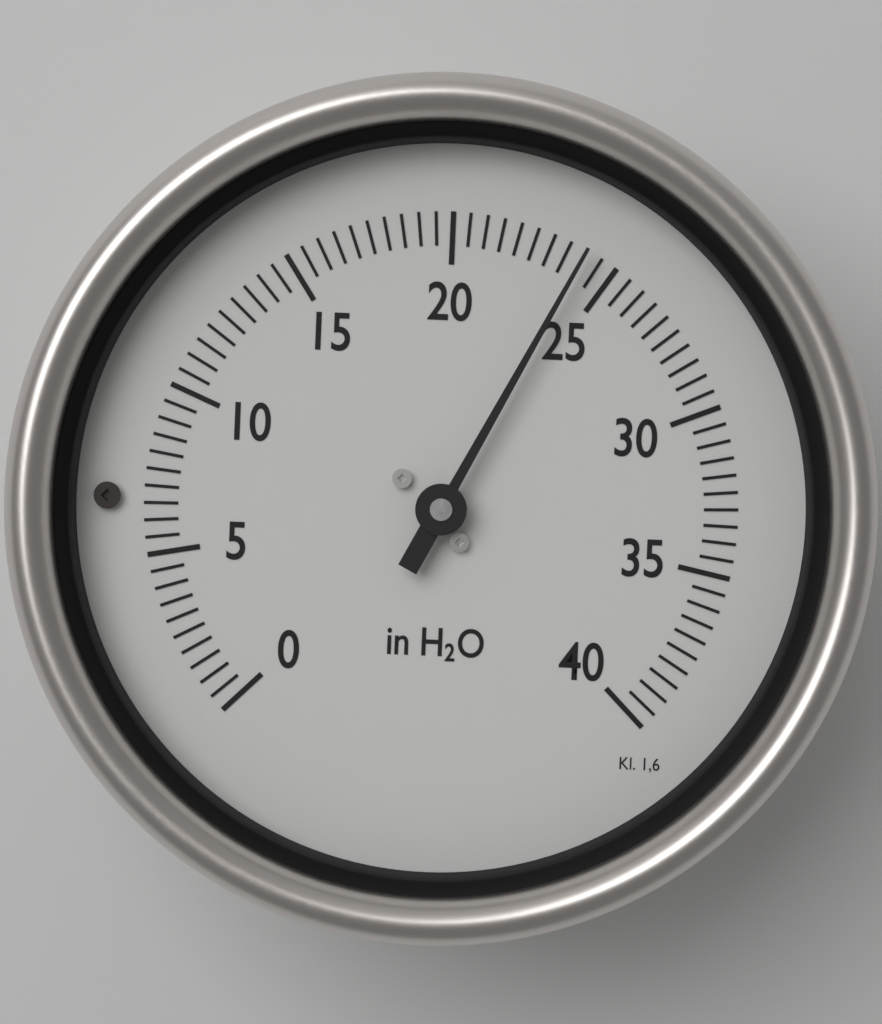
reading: 24.0 in H2O
